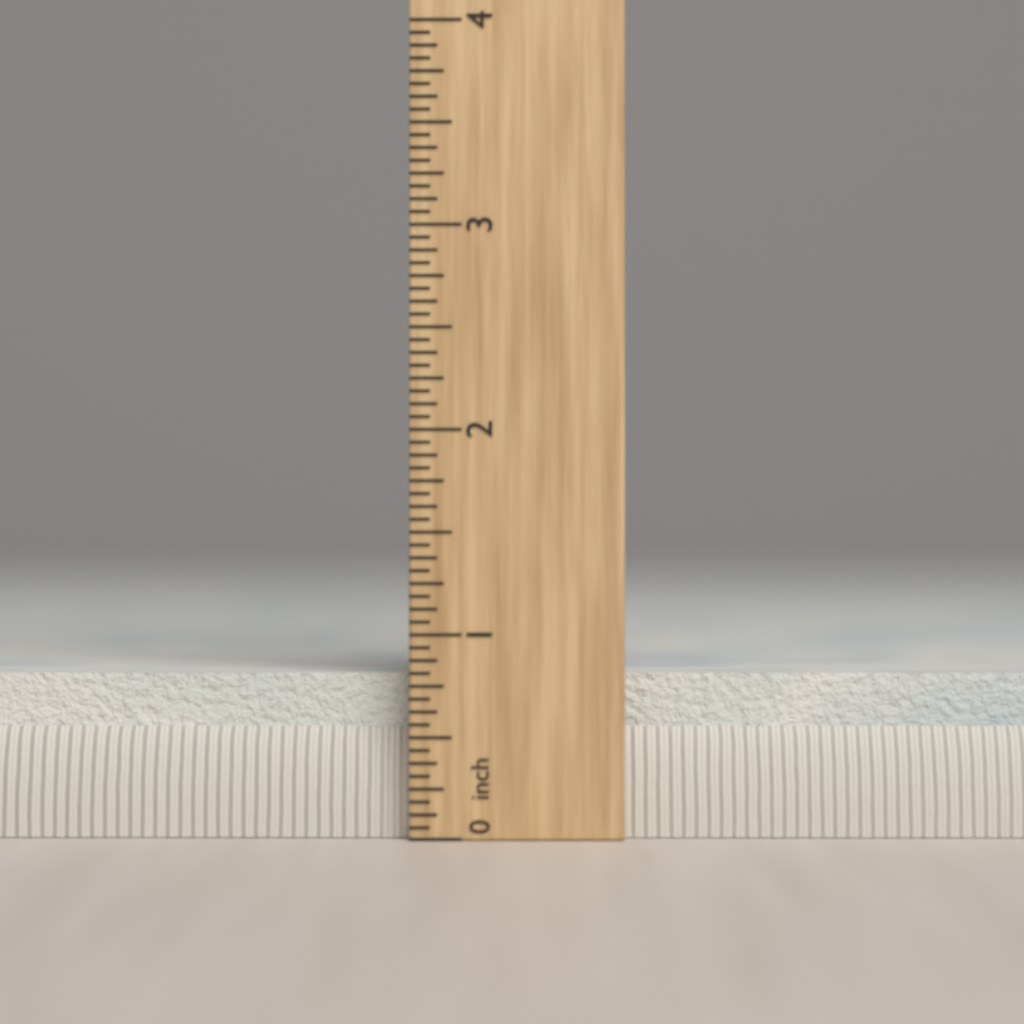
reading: 0.8125 in
